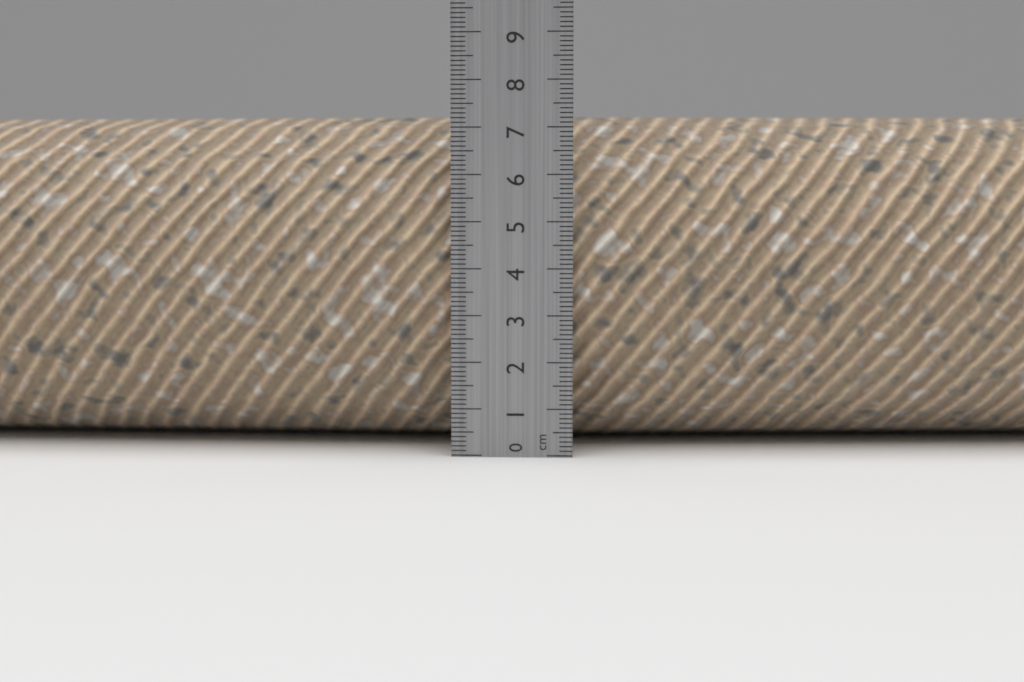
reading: 7.4 cm
